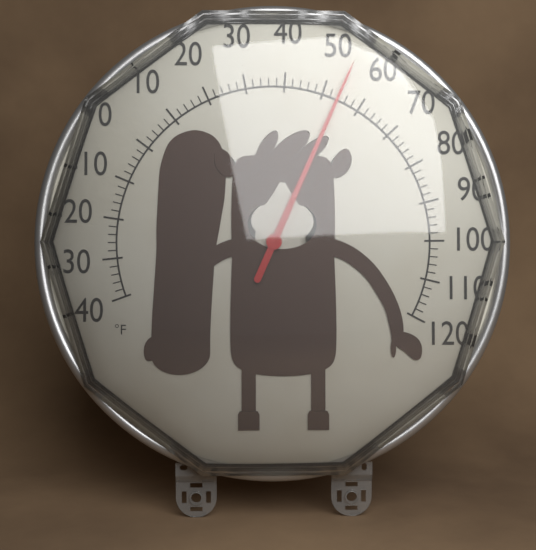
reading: 54 °F
